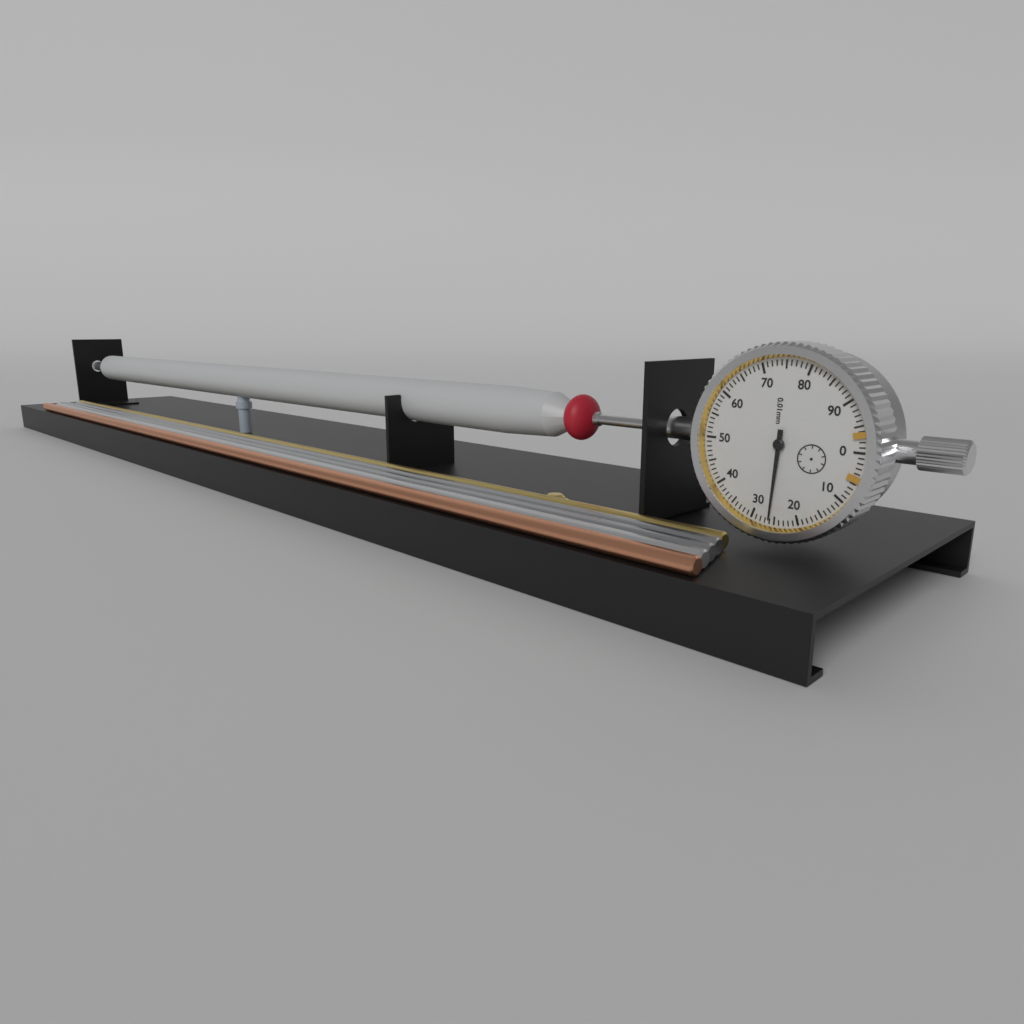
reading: 0.26 mm
